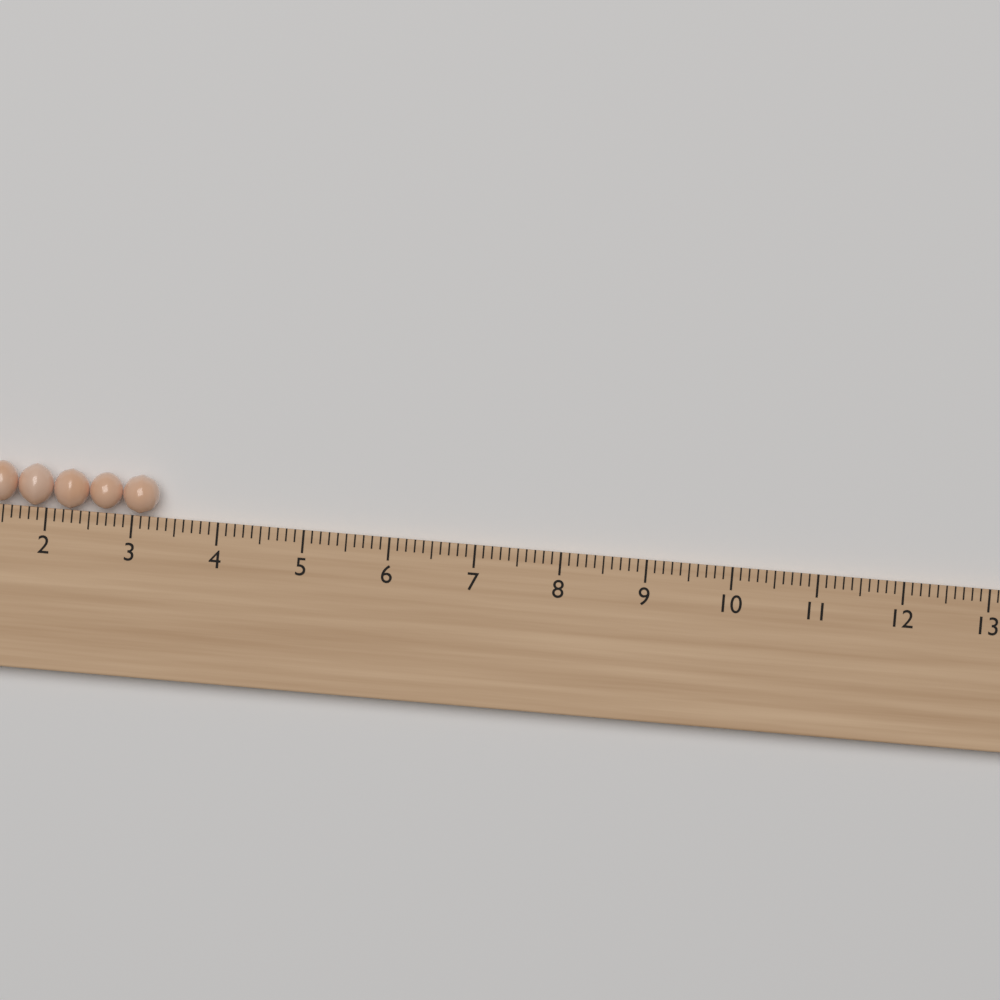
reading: 3.3 cm
